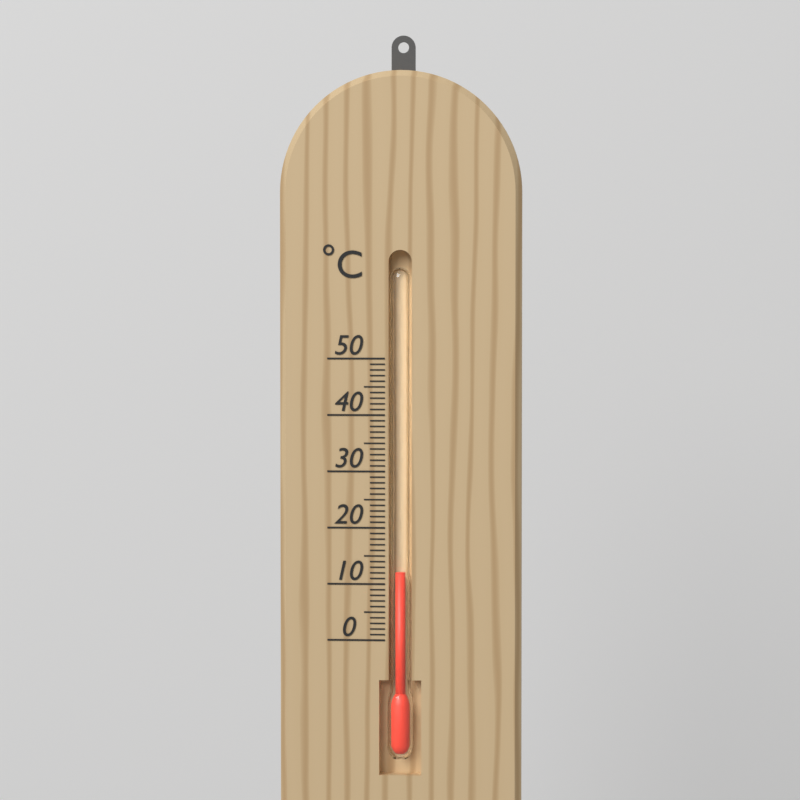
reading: 12 °C
